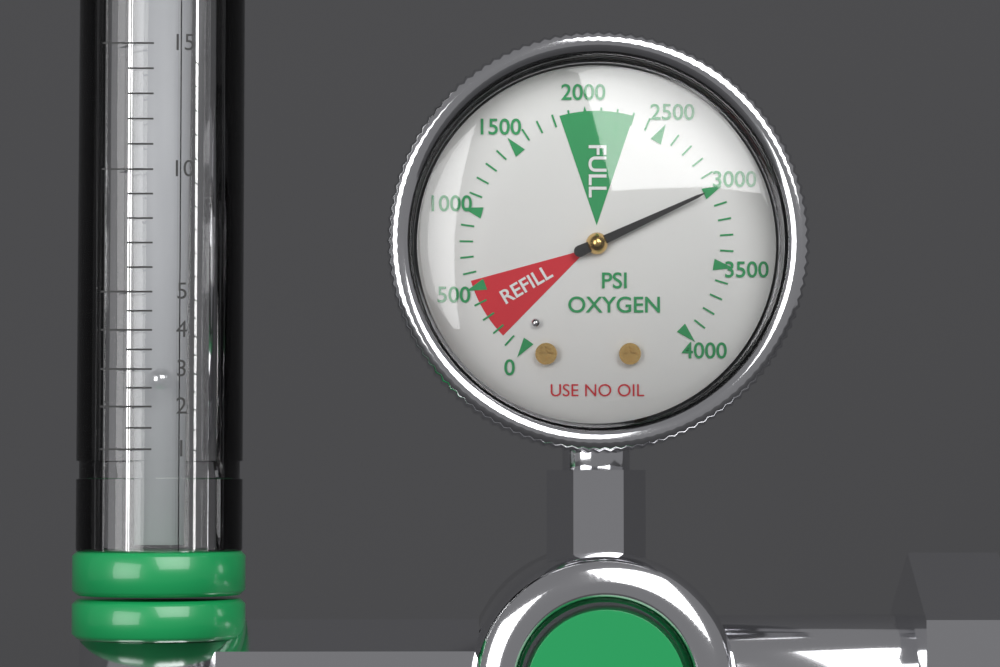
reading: 3000 psi
